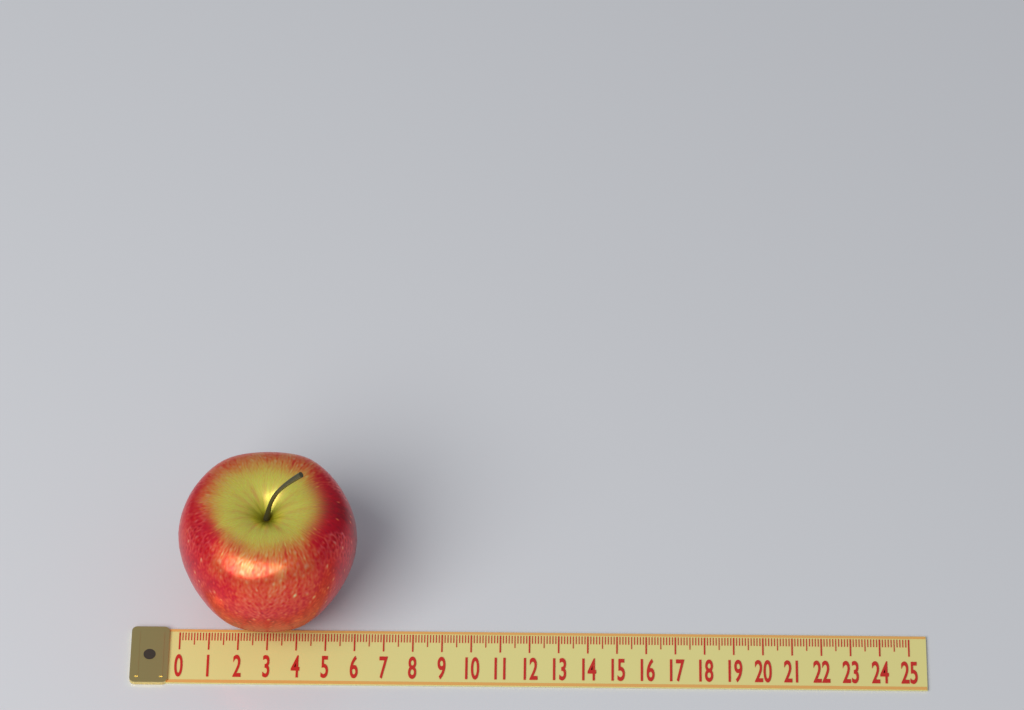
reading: 6.1 (no unit)
